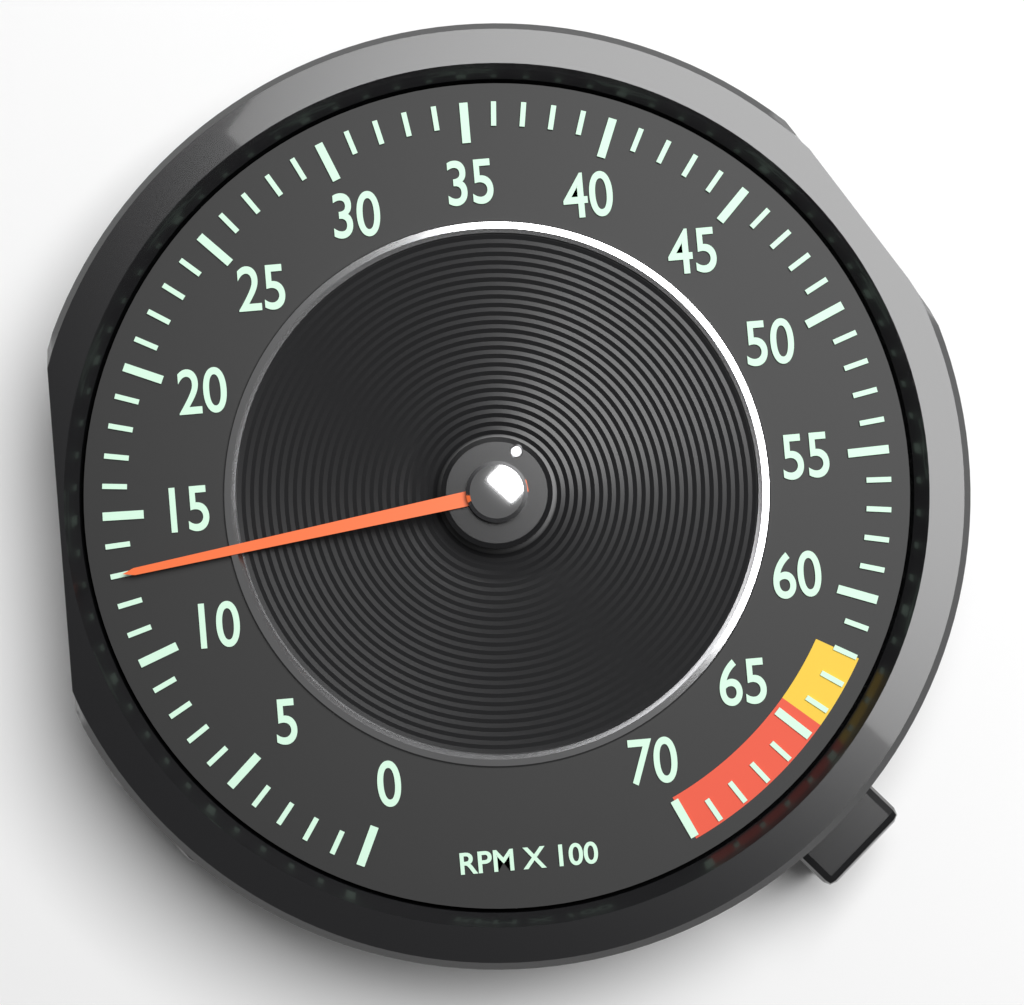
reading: 13 RPM x 100
